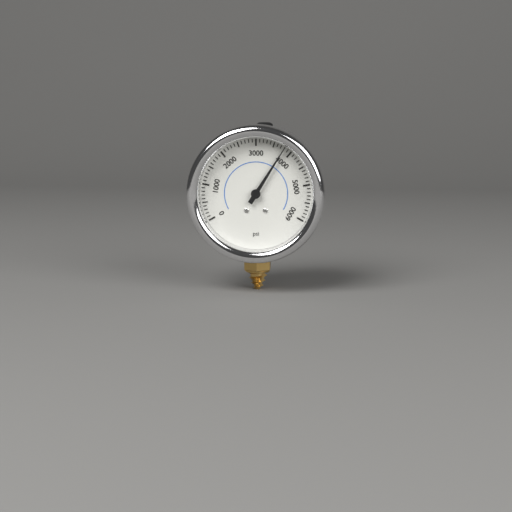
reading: 3800 psi
